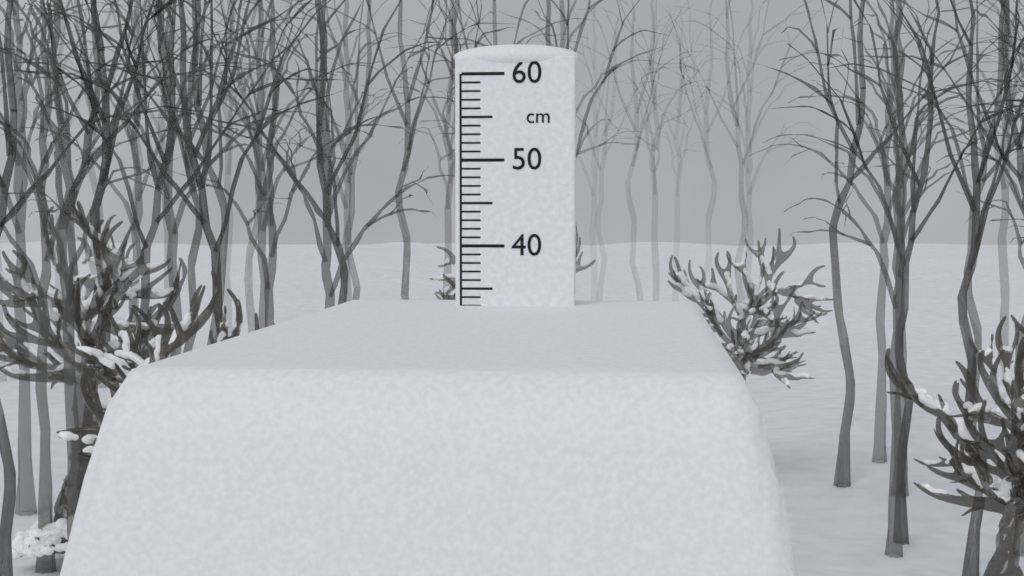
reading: 33 cm
